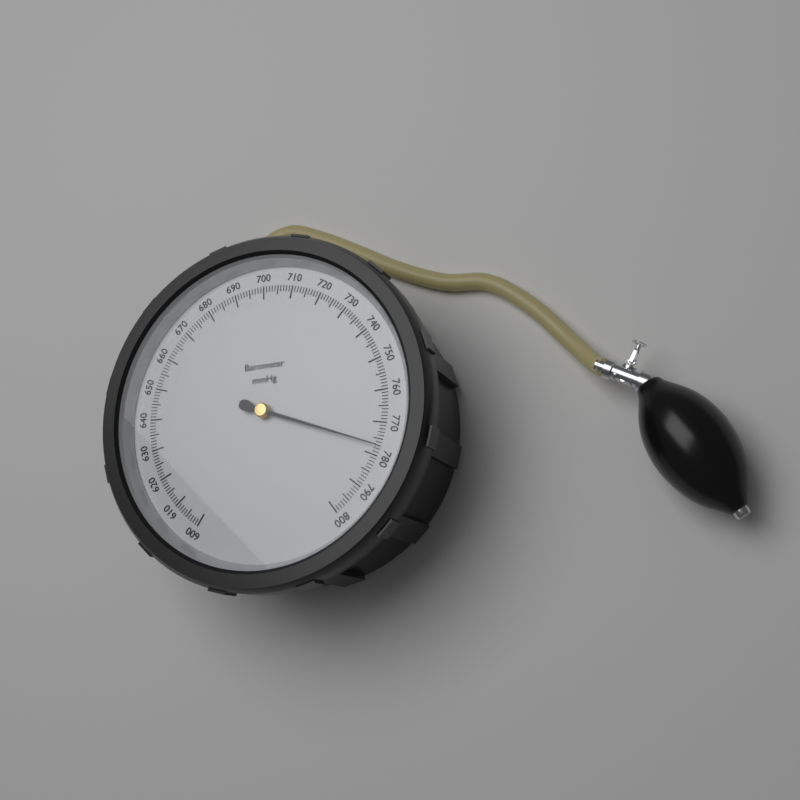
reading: 777 mmHg
